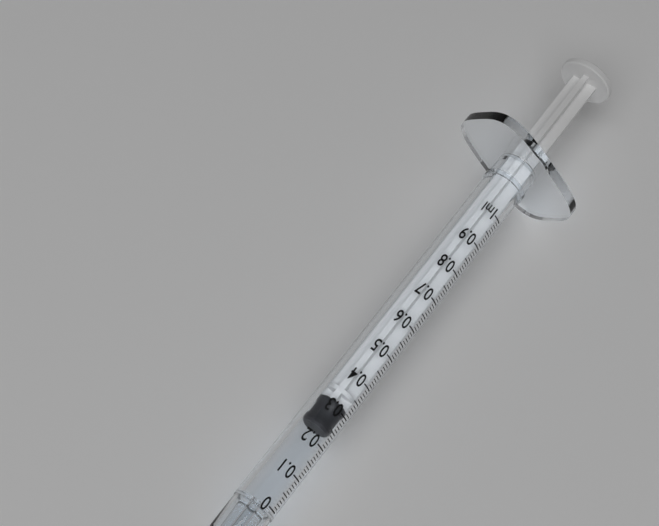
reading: 0.24 ml
